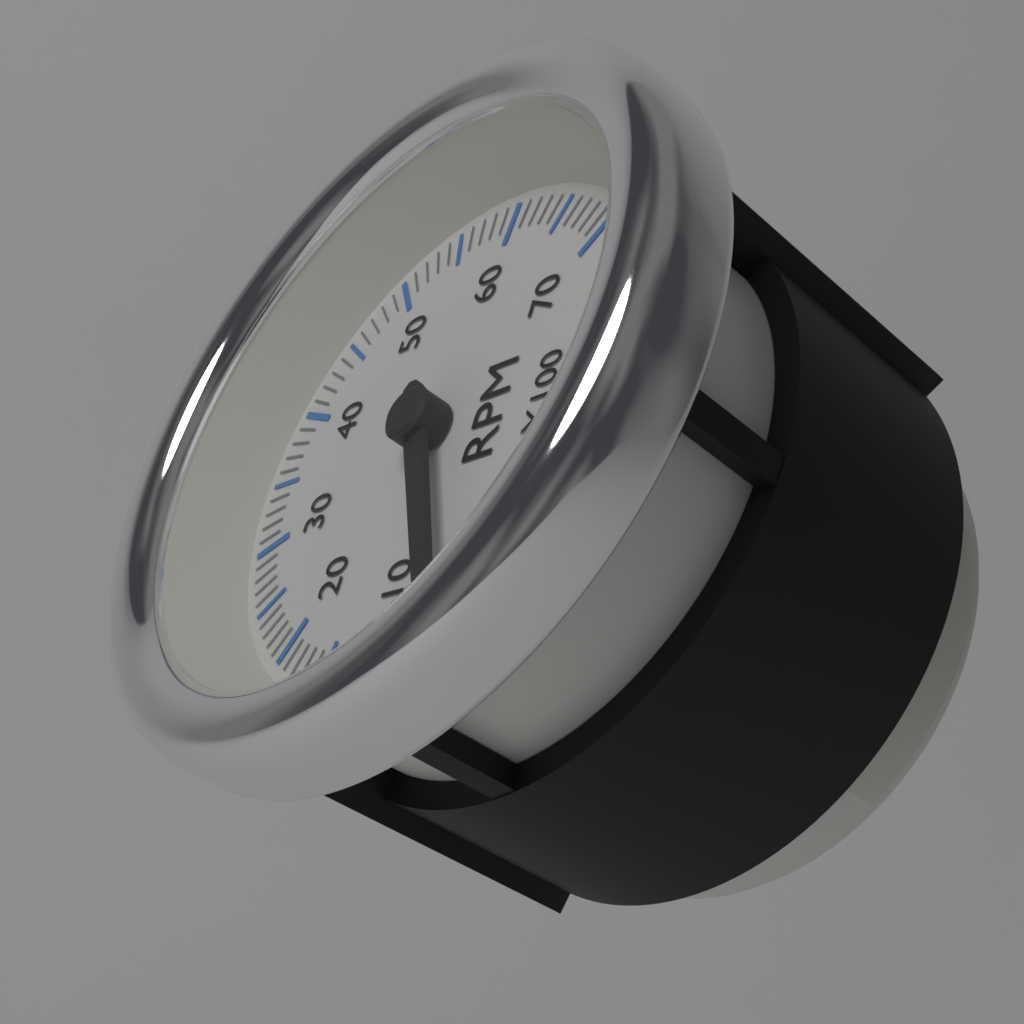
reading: 500 RPM
